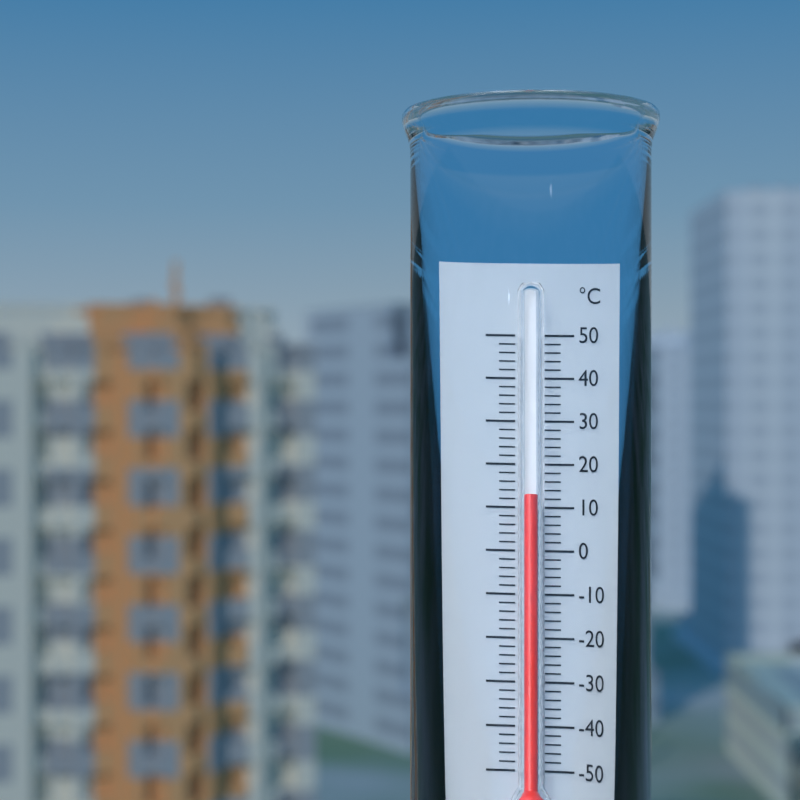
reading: 12 °C
